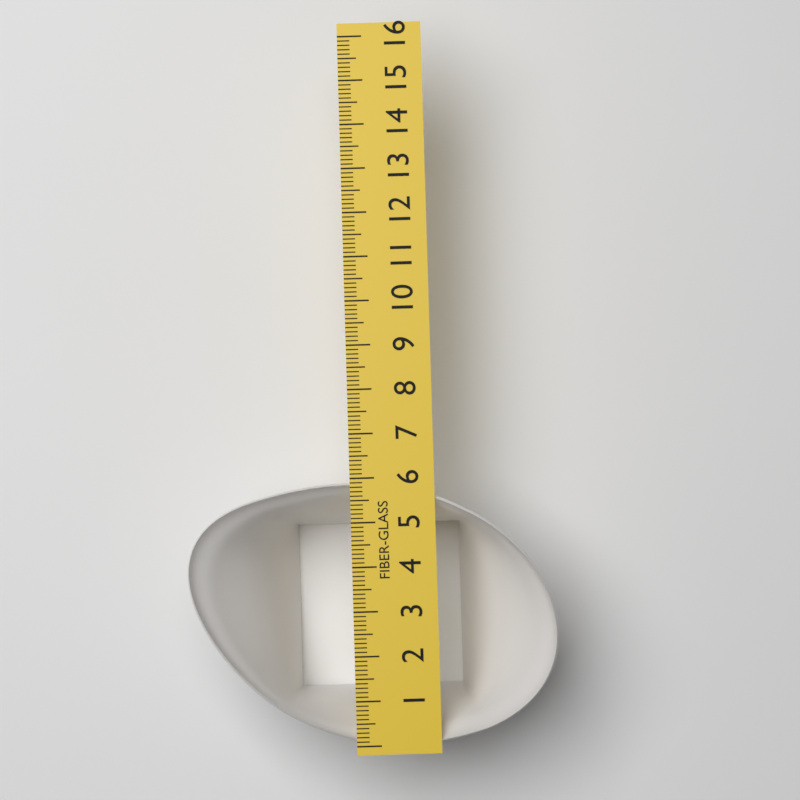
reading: 5.9 (no unit)
